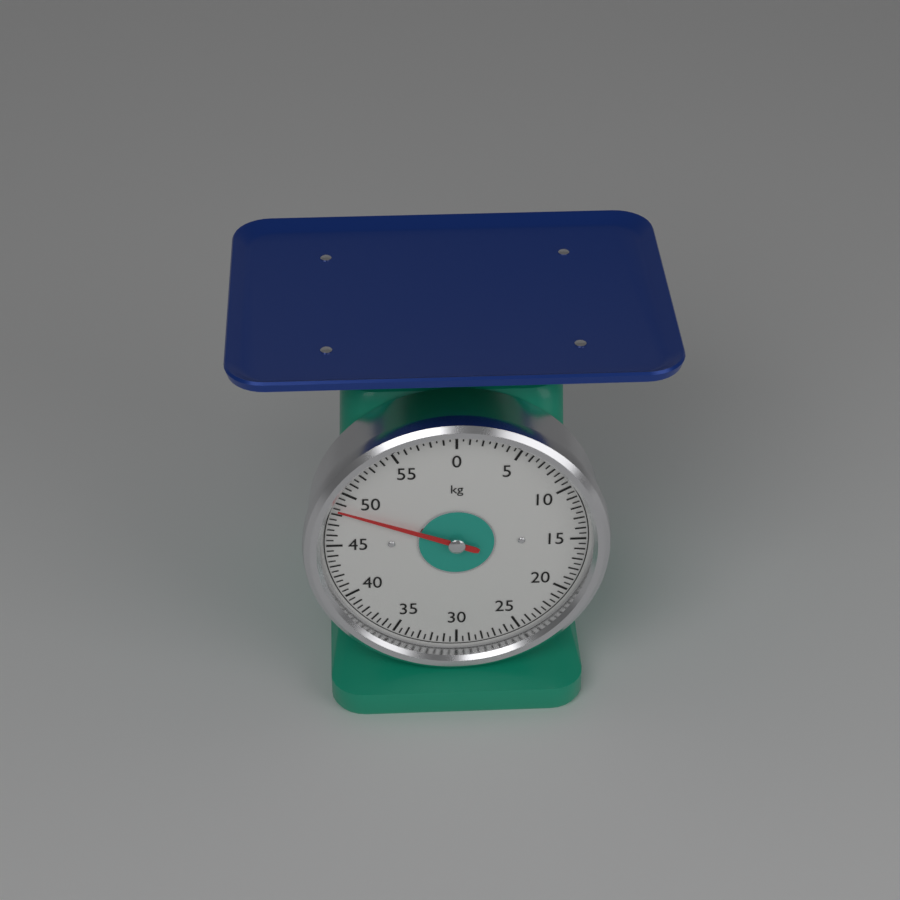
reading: 48.5 kg
